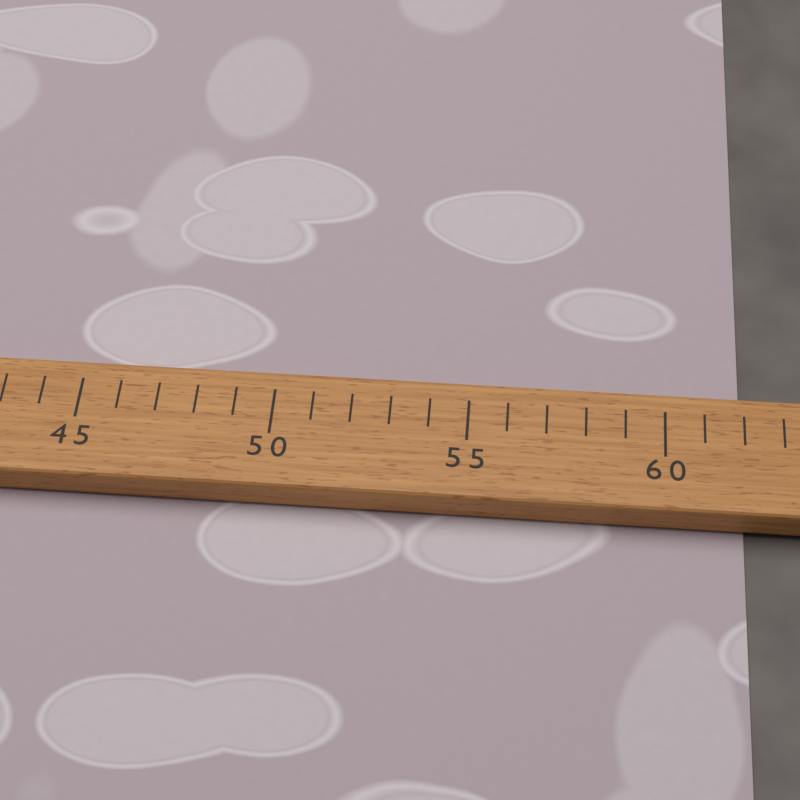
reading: 62 (no unit)
